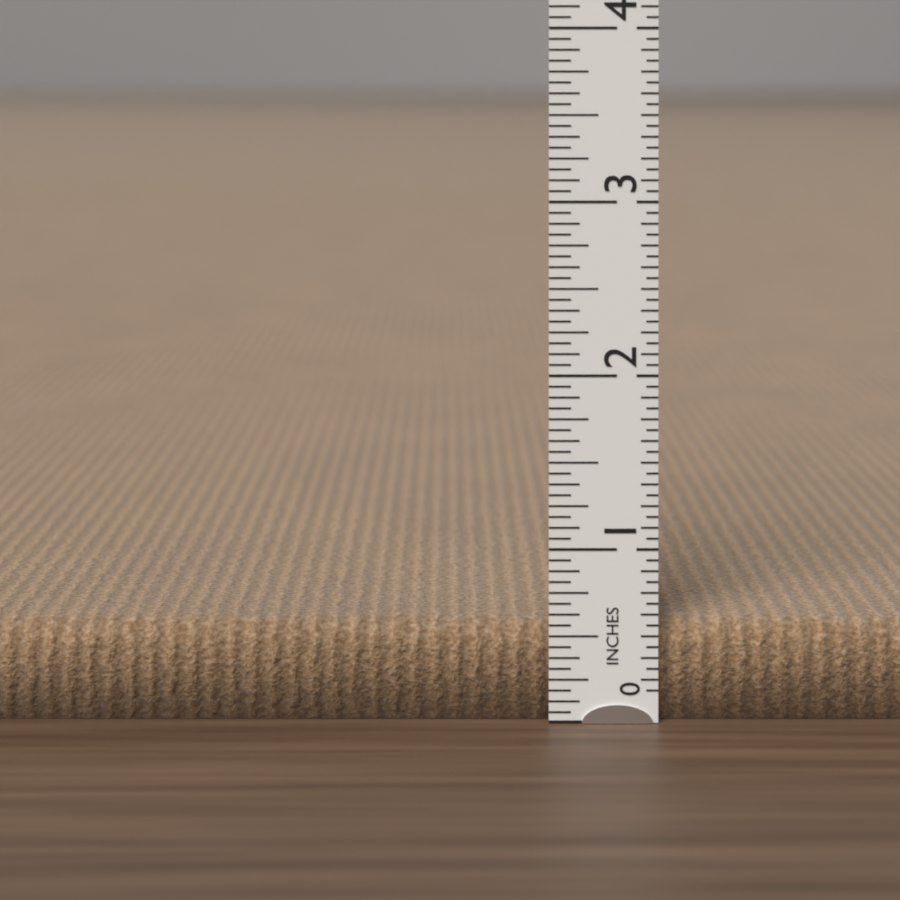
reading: 0.5625 in
